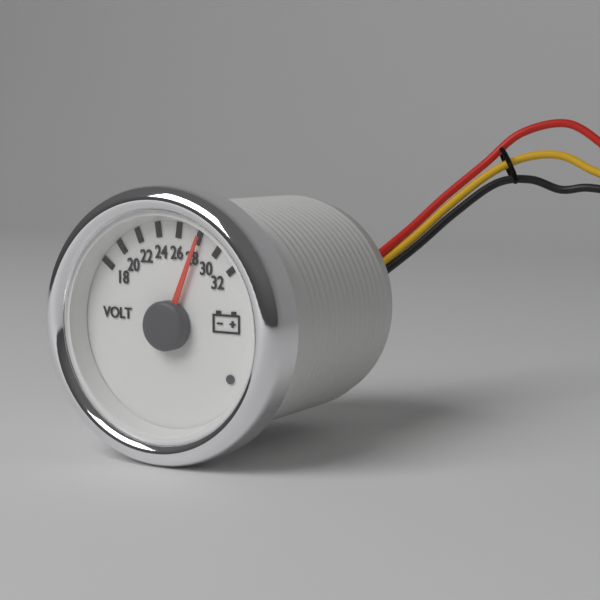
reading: 28 V
